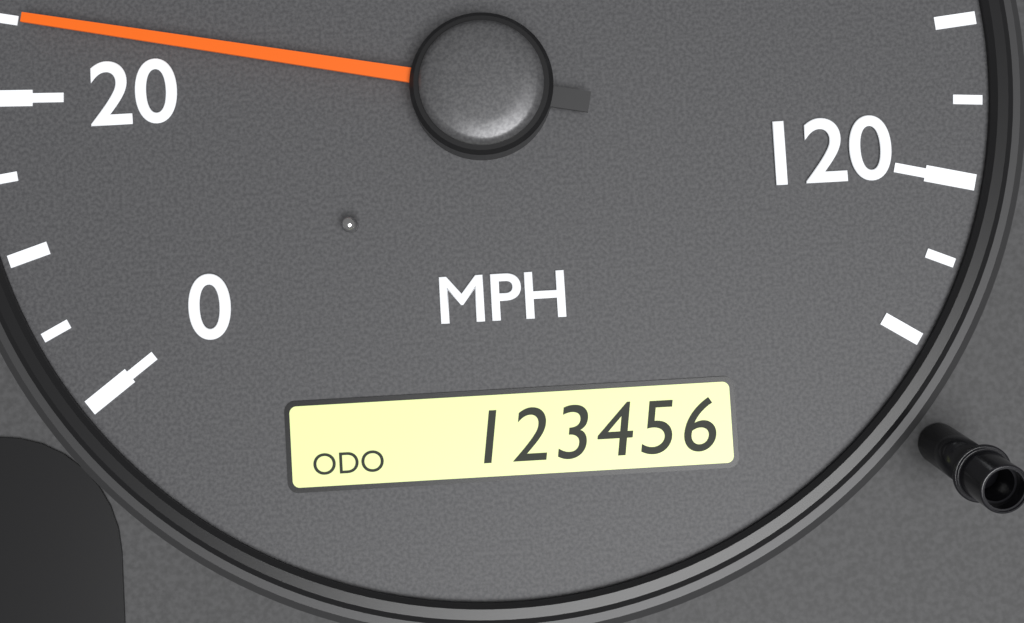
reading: 25 MPH
